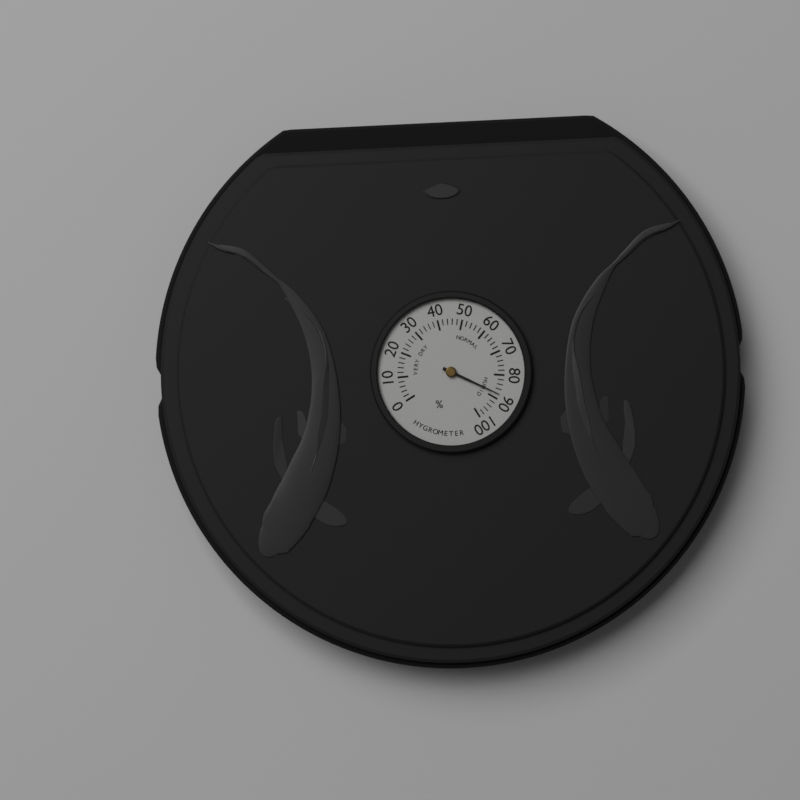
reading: 88 %
